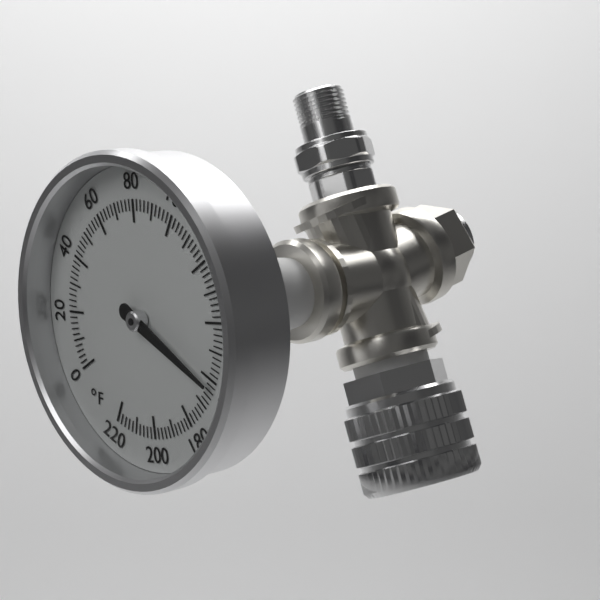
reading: 162 °F
